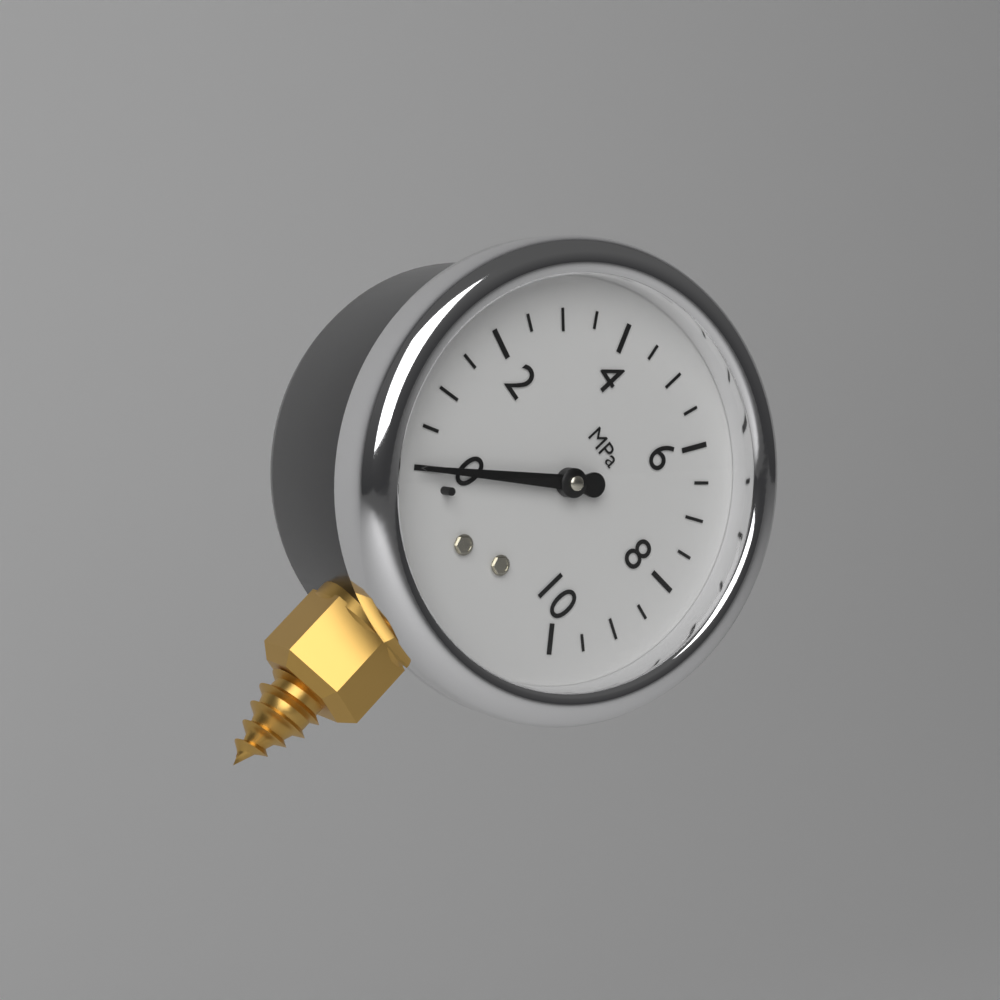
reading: 0.0 MPa
